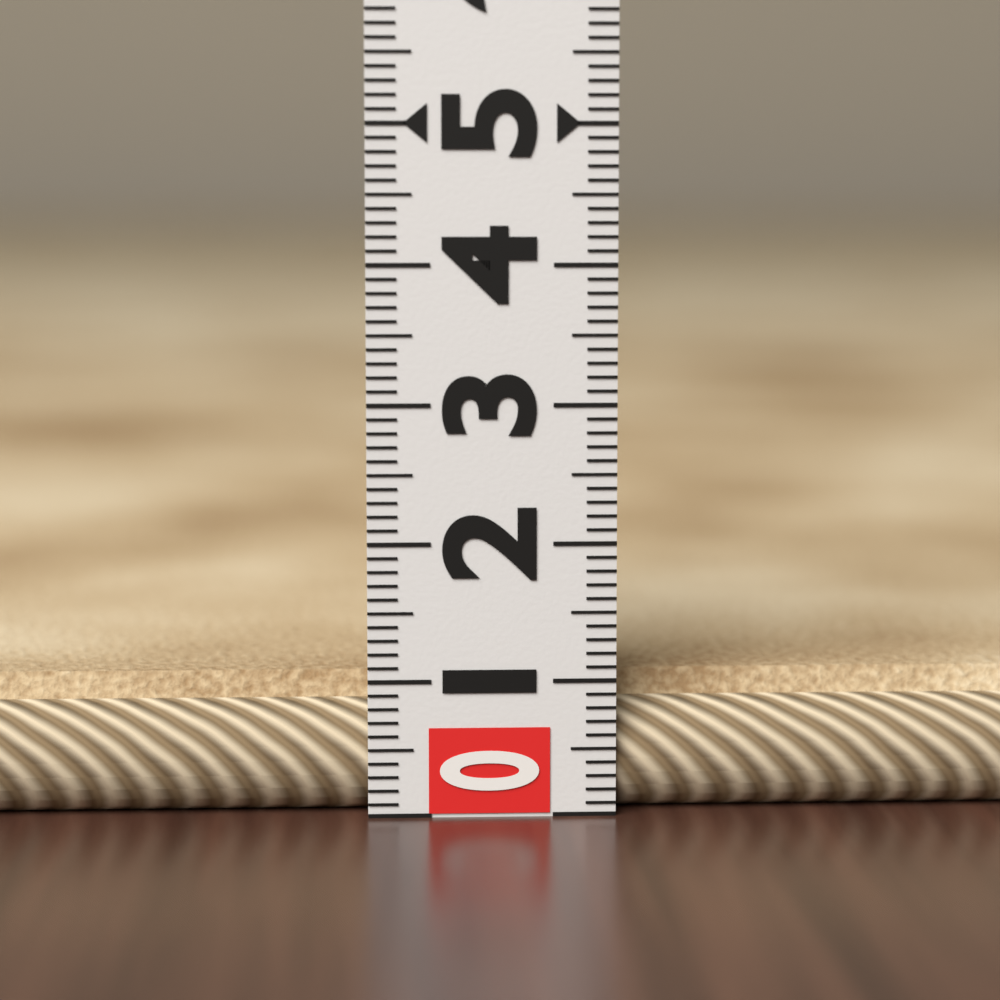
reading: 1.0 (no unit)
